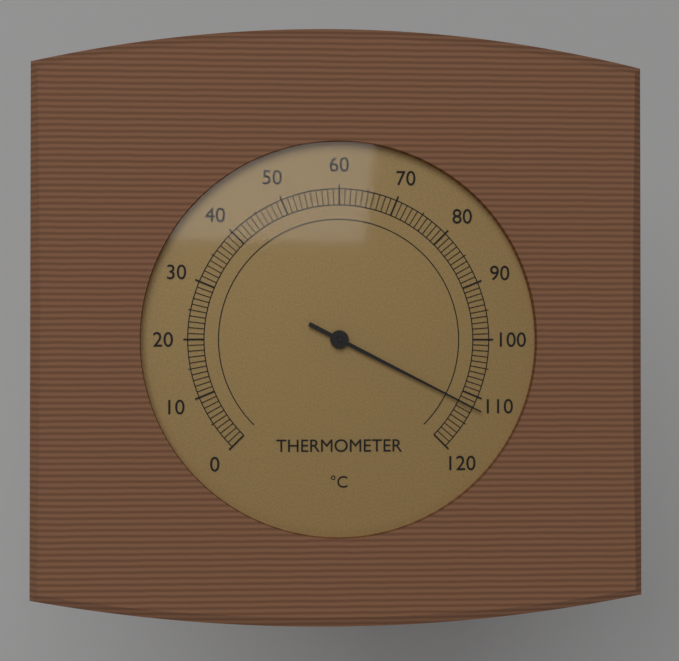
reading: 112 °C
